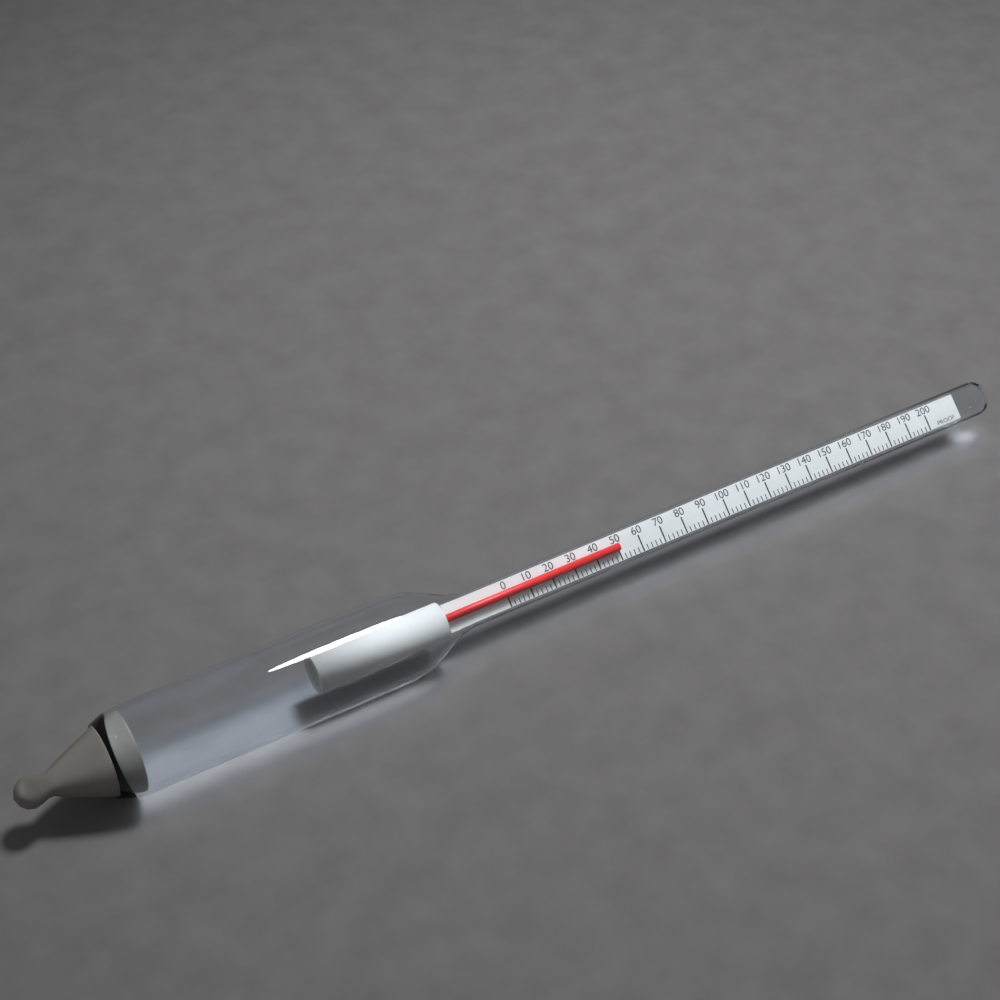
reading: 50 proof
